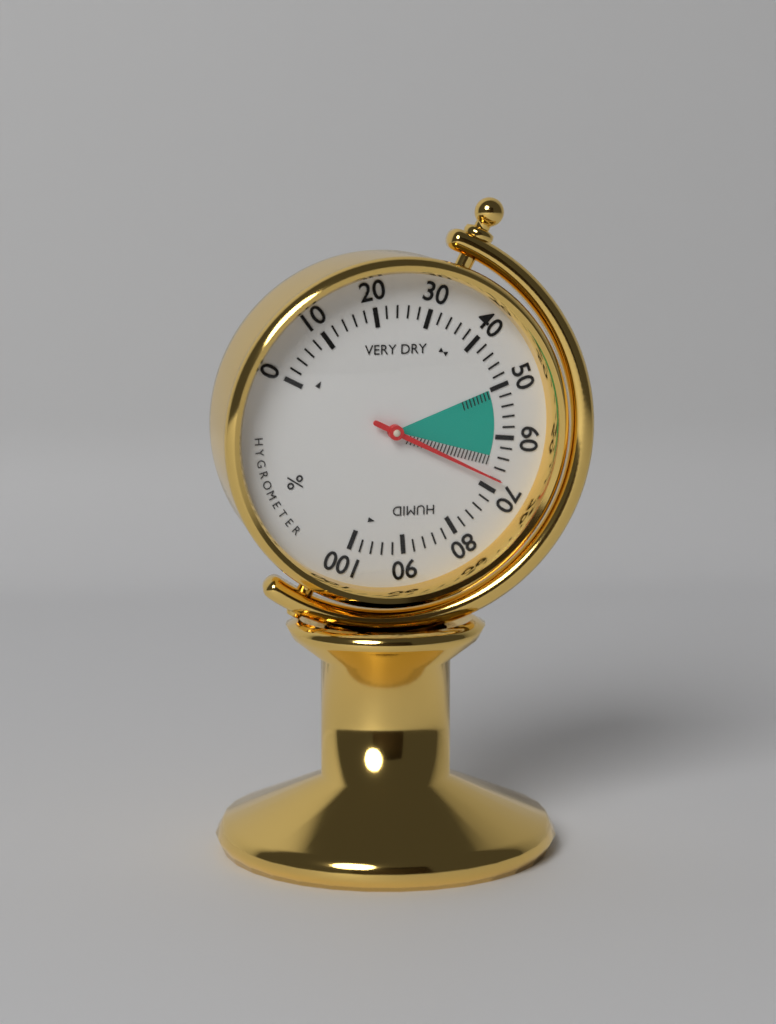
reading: 68 %
